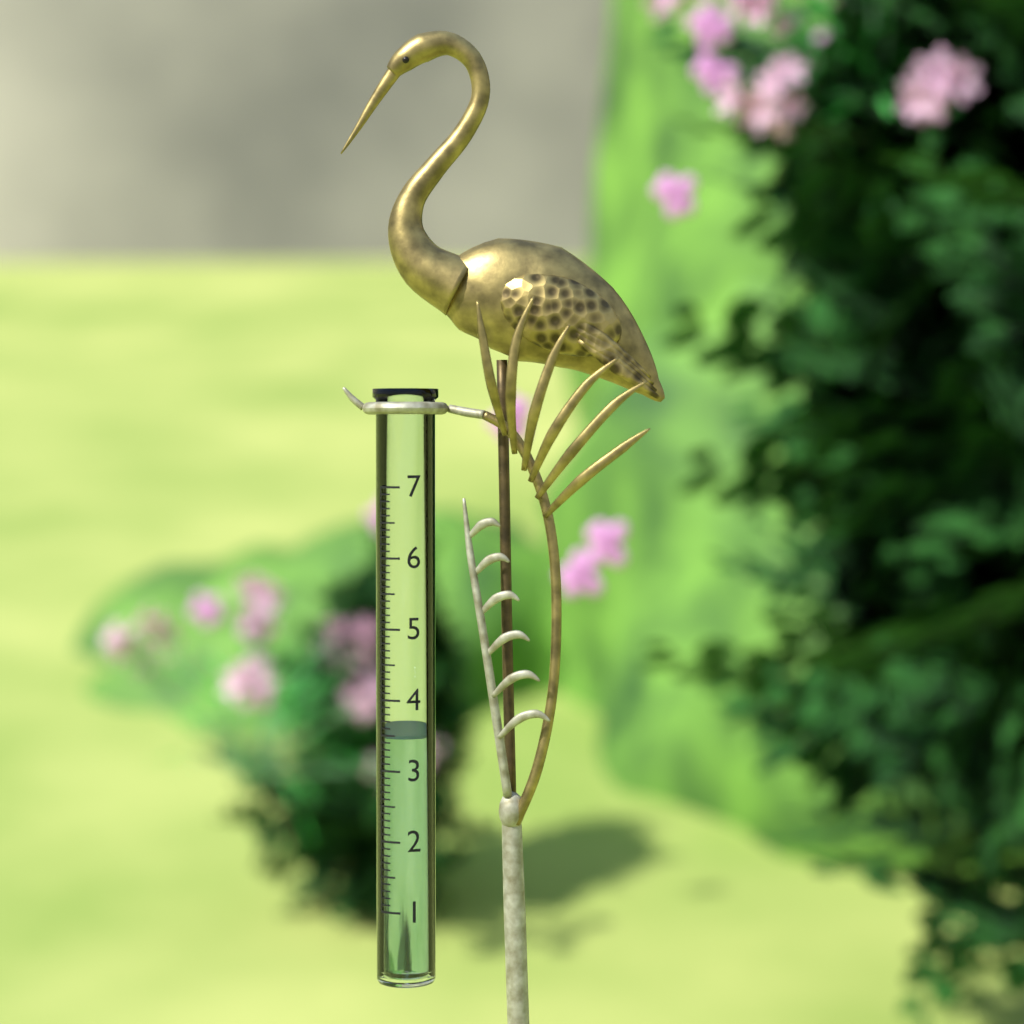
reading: 3.5 (no unit)
